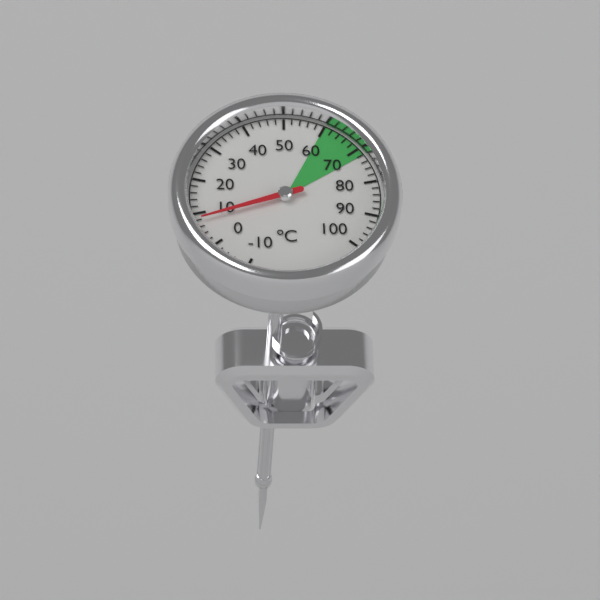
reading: 8 °C
